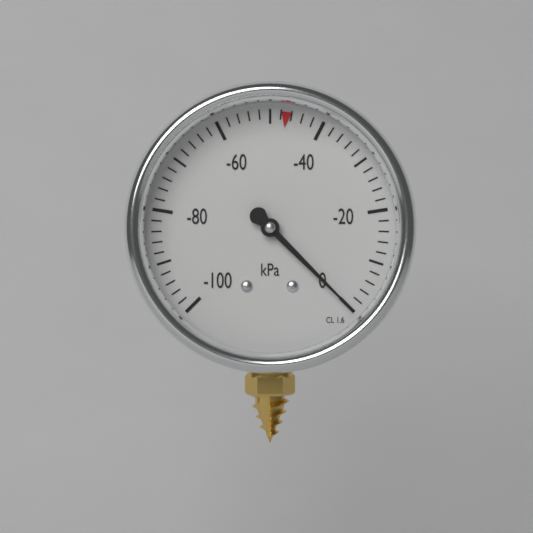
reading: 0 kPa
